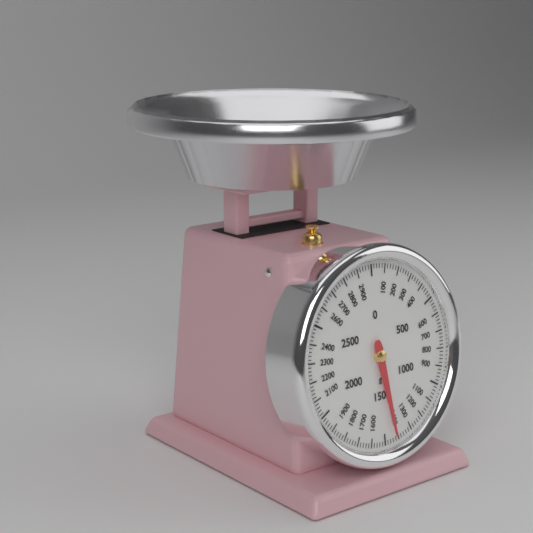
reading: 1420 g
